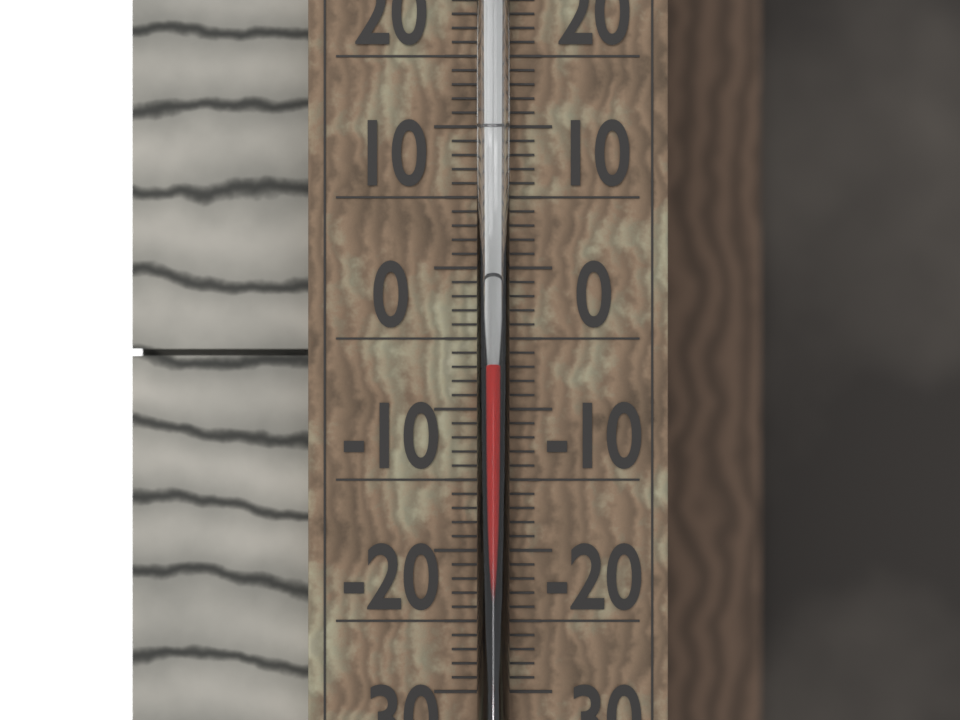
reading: -6.7 °C
